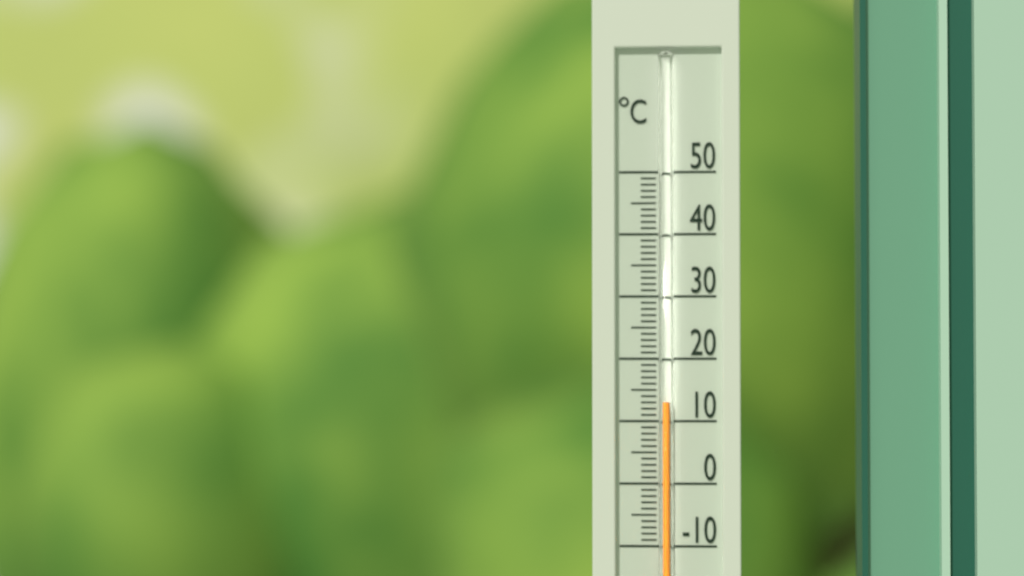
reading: 13 °C
